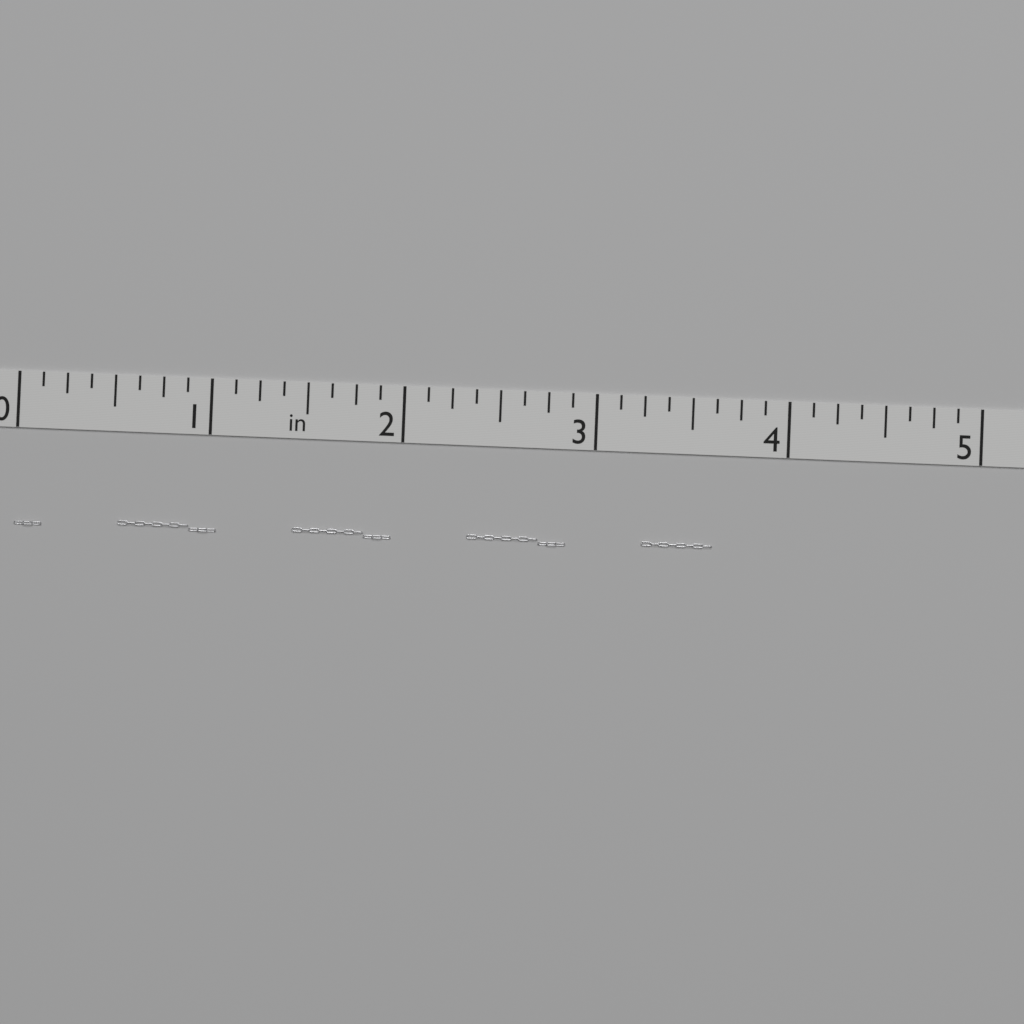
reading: 3.625 in
